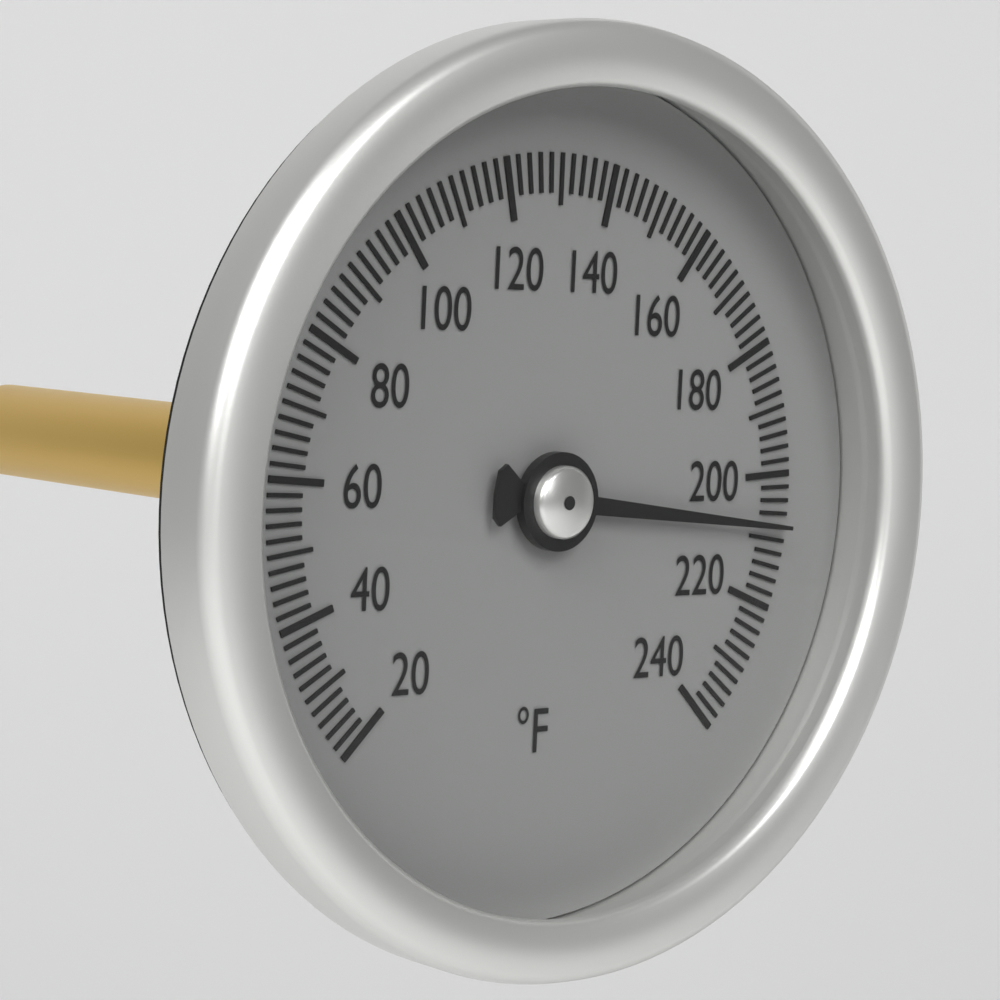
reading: 208 °F
